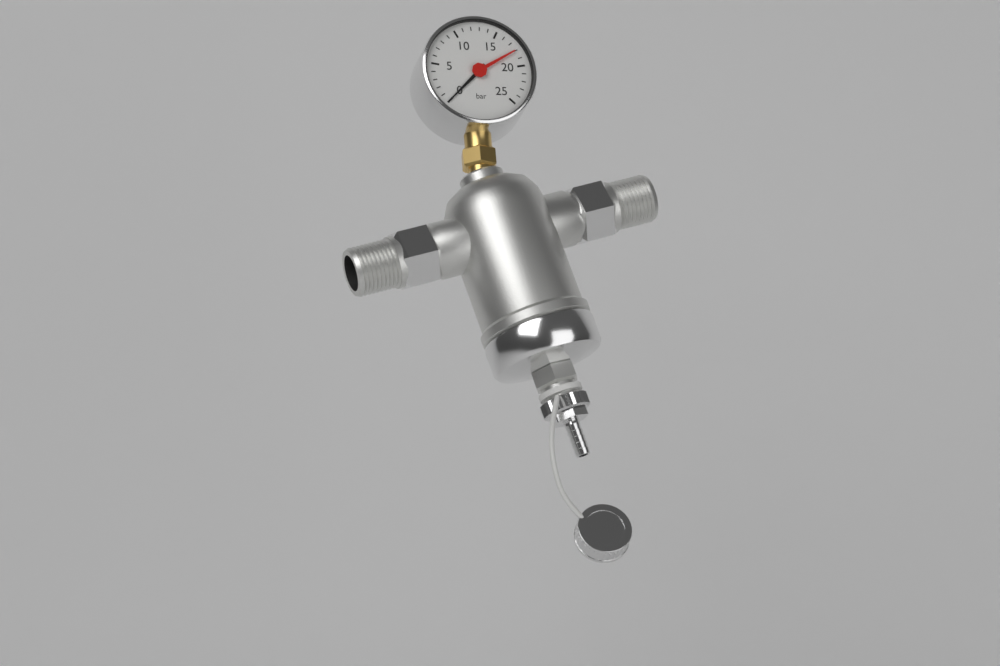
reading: 0 bar
